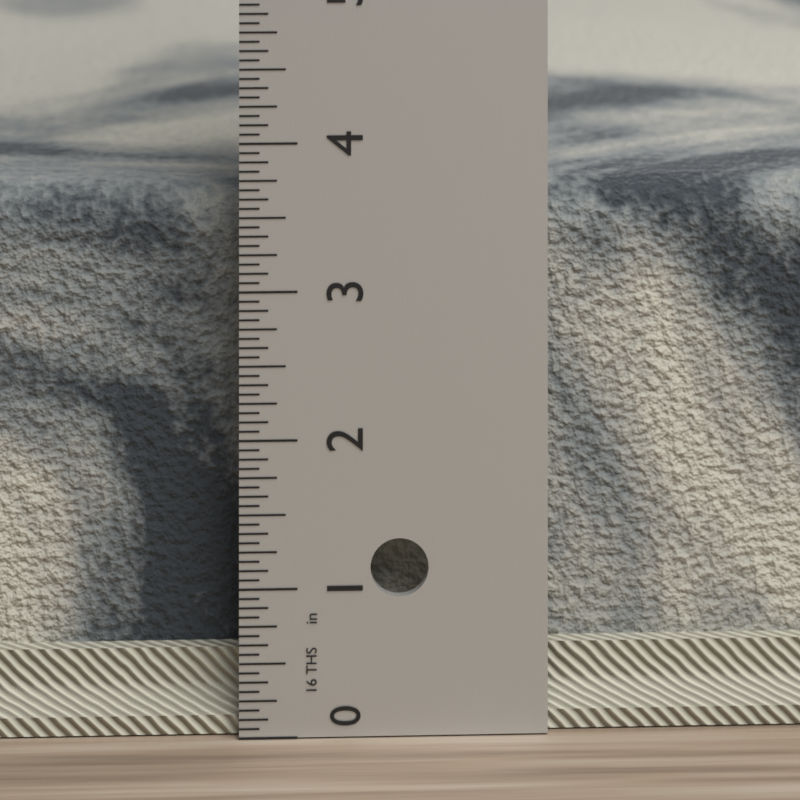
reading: 3.6250 in
